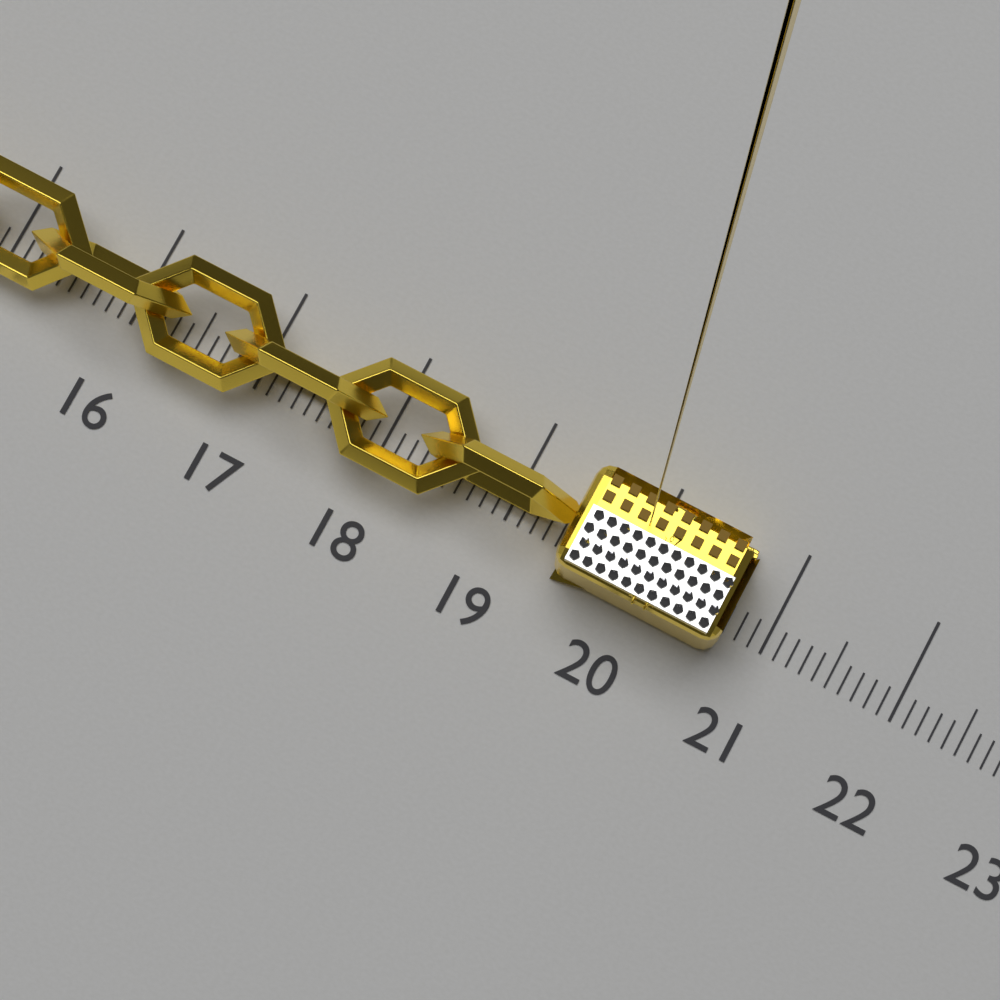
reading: 20.7 (no unit)
